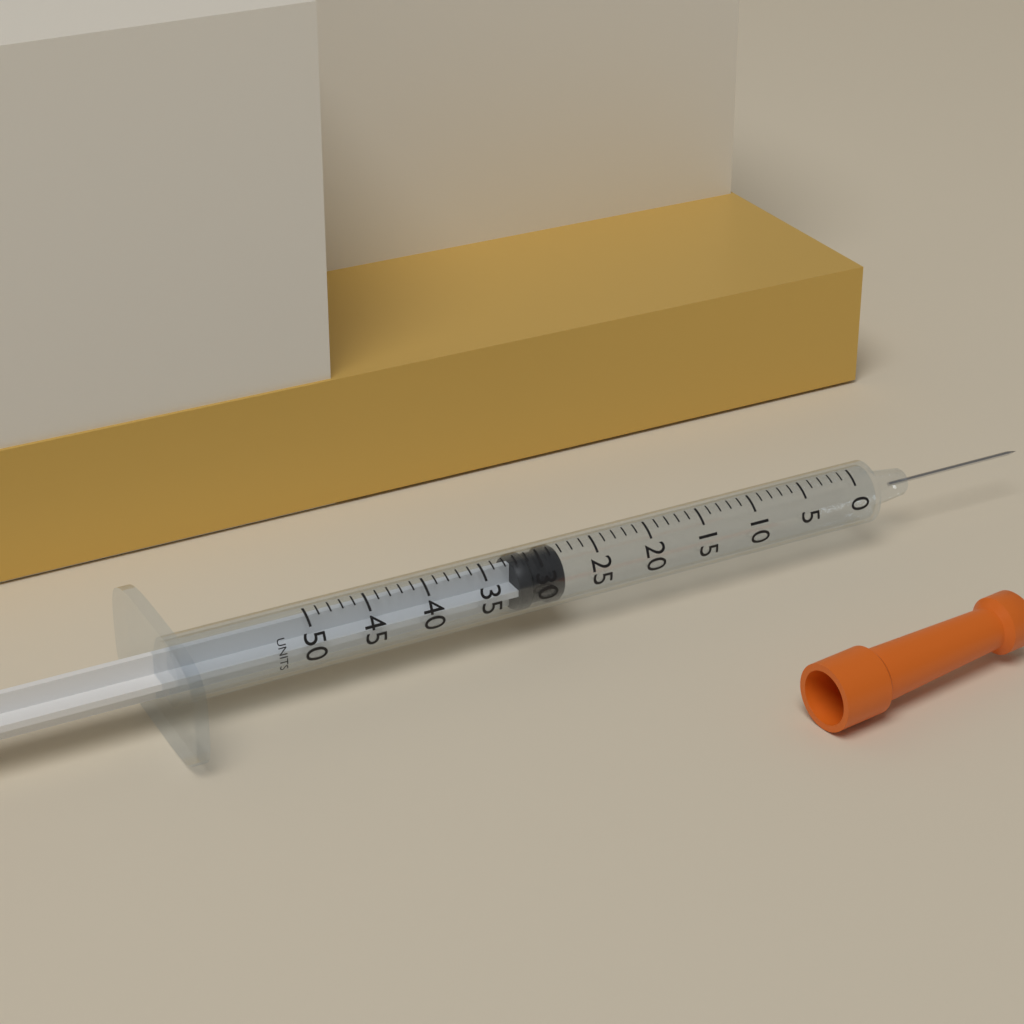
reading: 28 units
